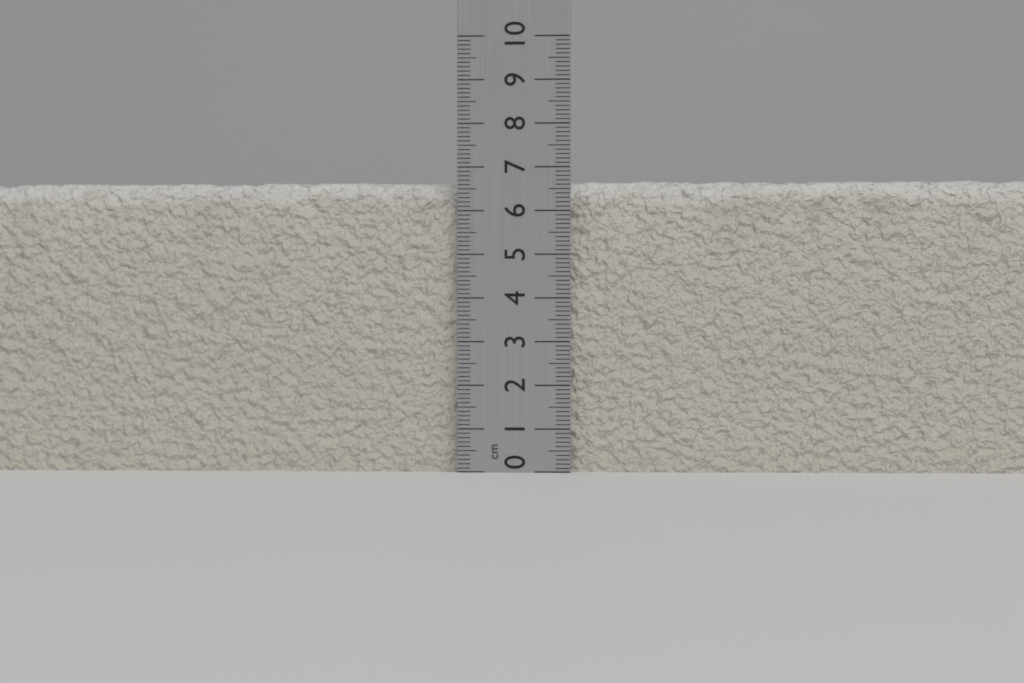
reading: 6.7 cm
